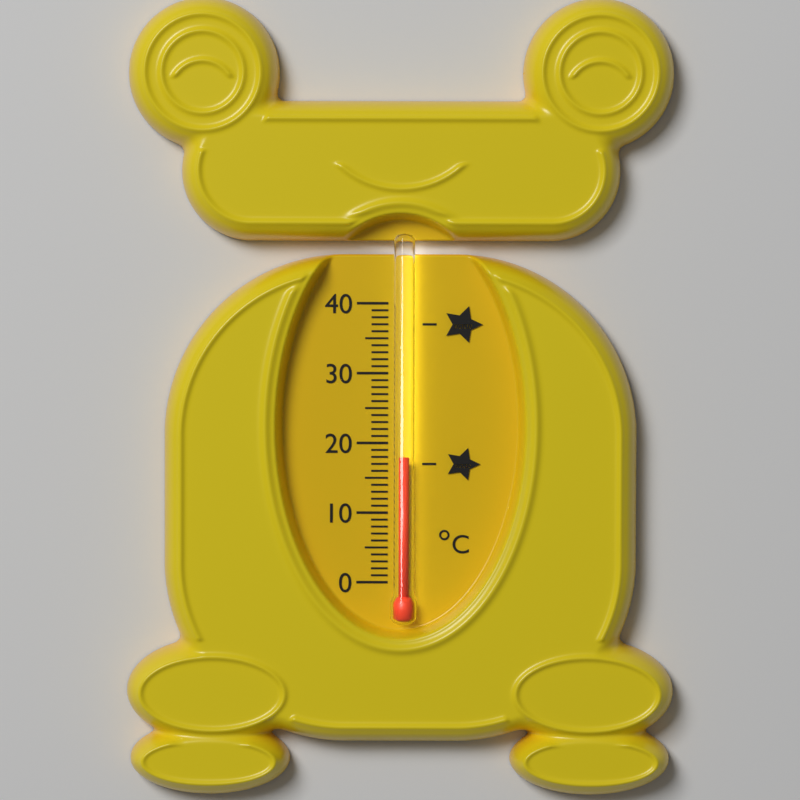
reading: 18 °C
